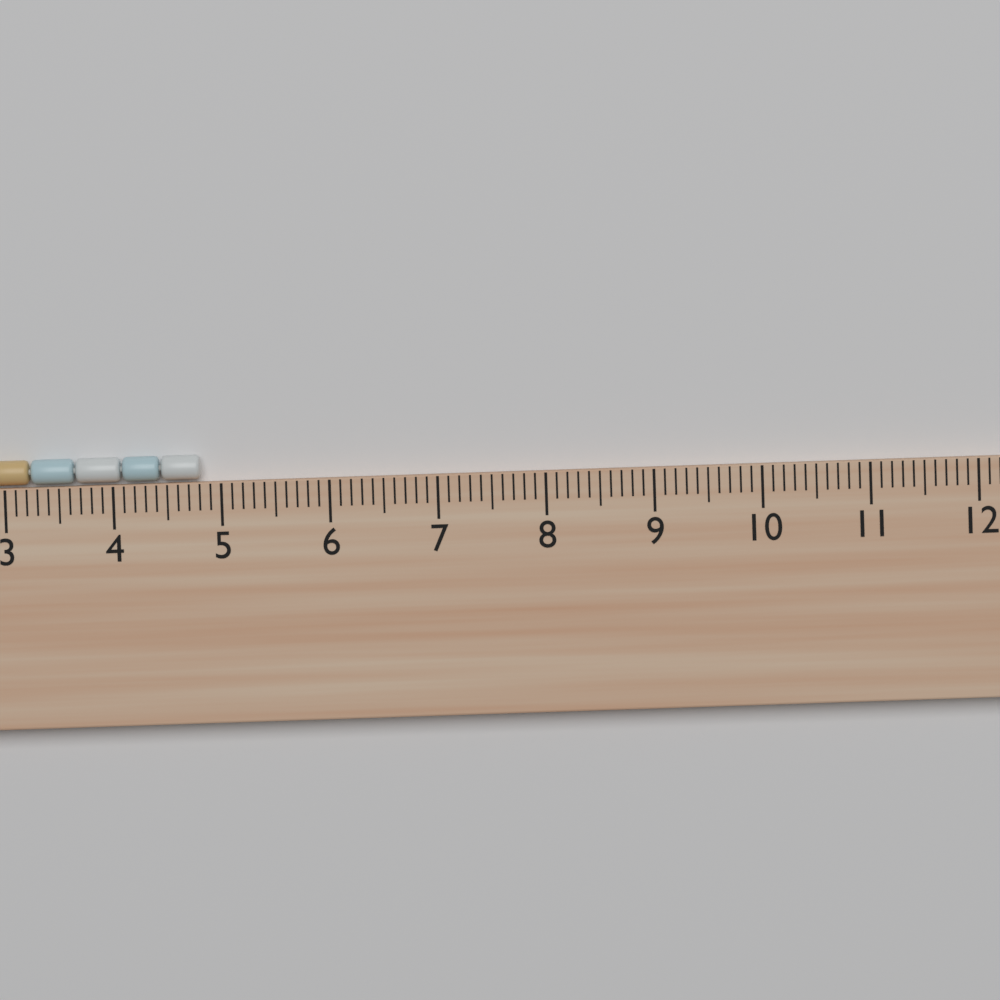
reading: 4.8 cm
